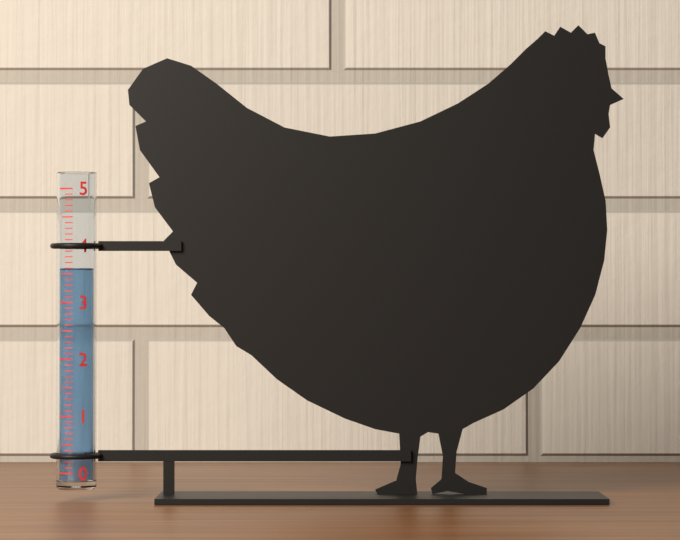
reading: 3.6 (no unit)
